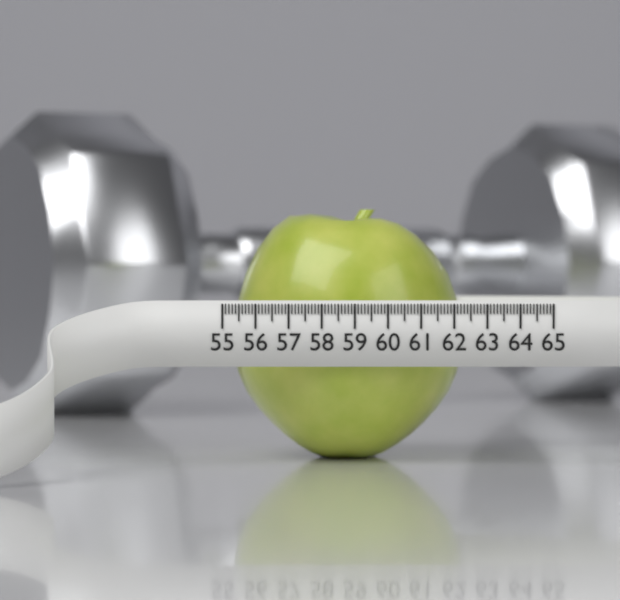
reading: 62.2 (no unit)
